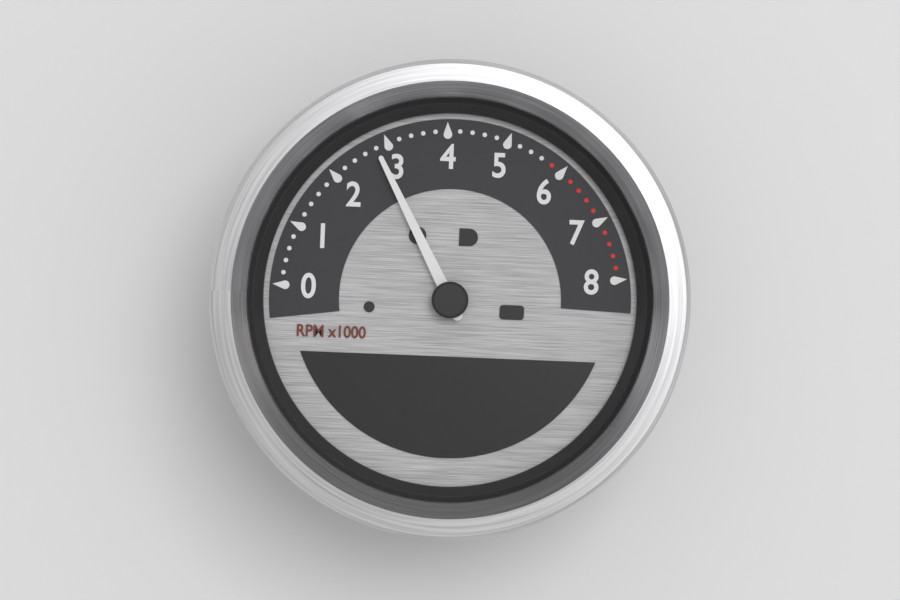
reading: 2800 RPM
